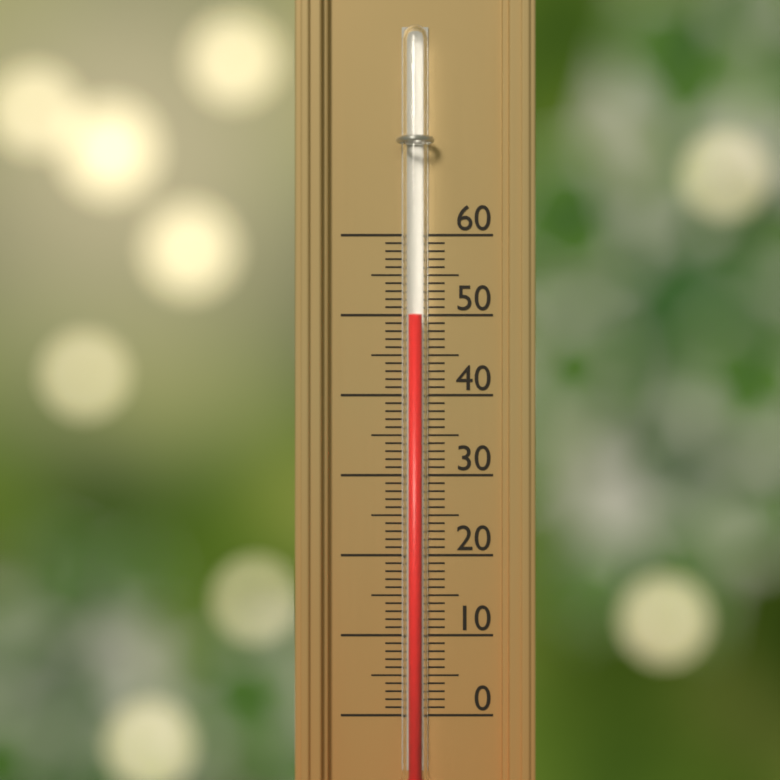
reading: 50 (no unit)
